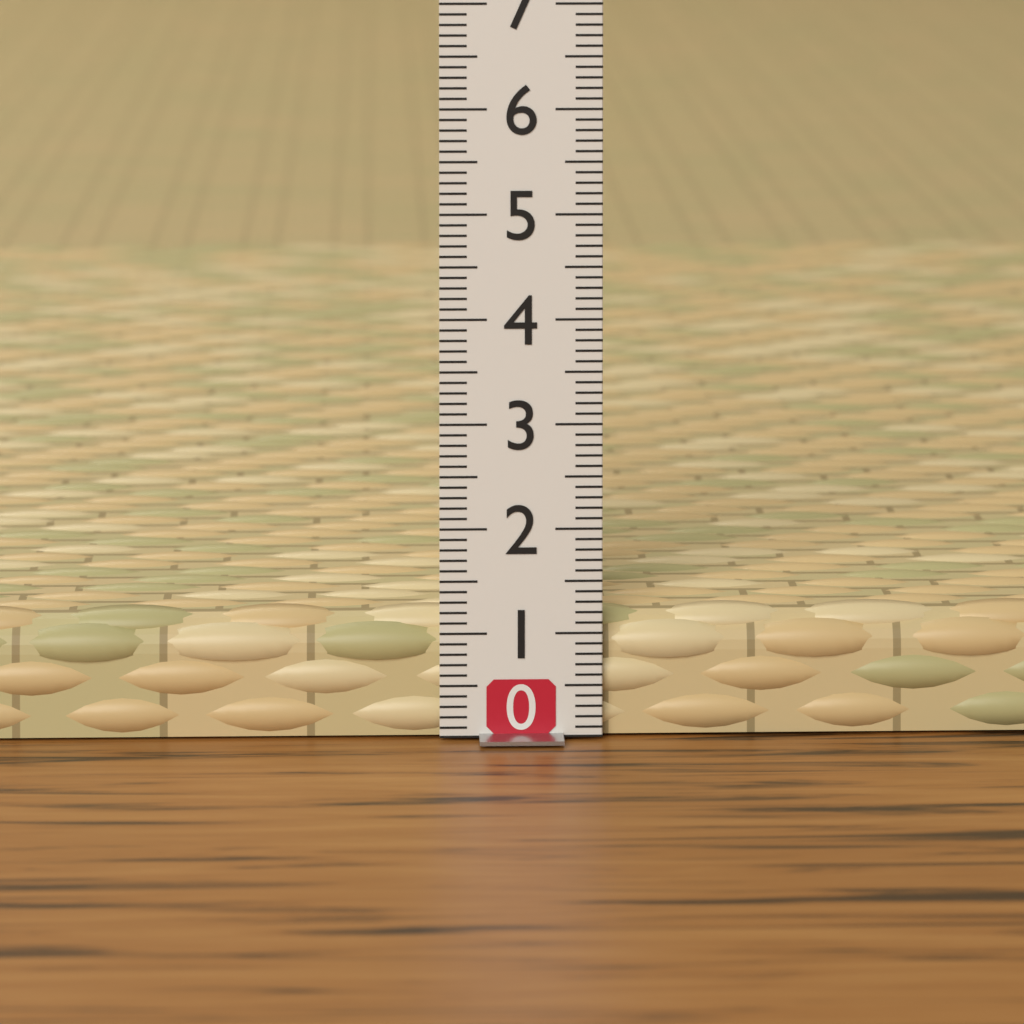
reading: 1.2 (no unit)
